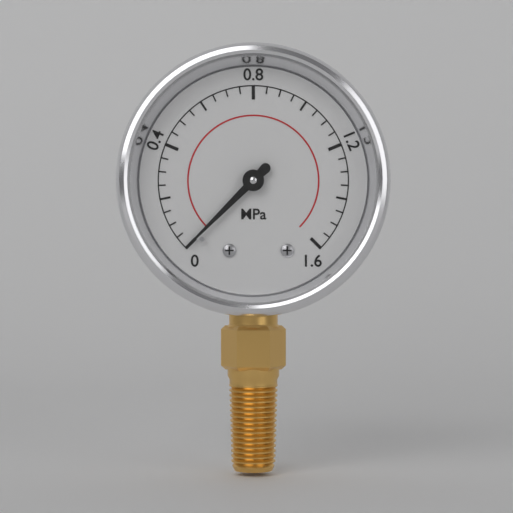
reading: 0.00 MPa
